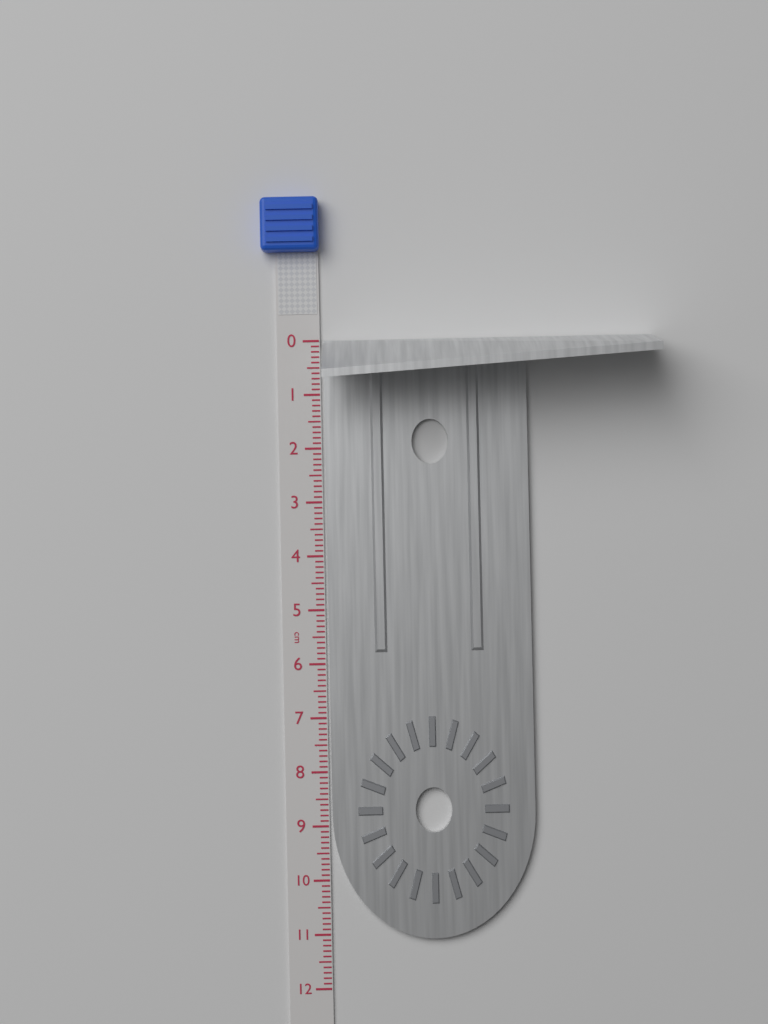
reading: 11.1 cm
